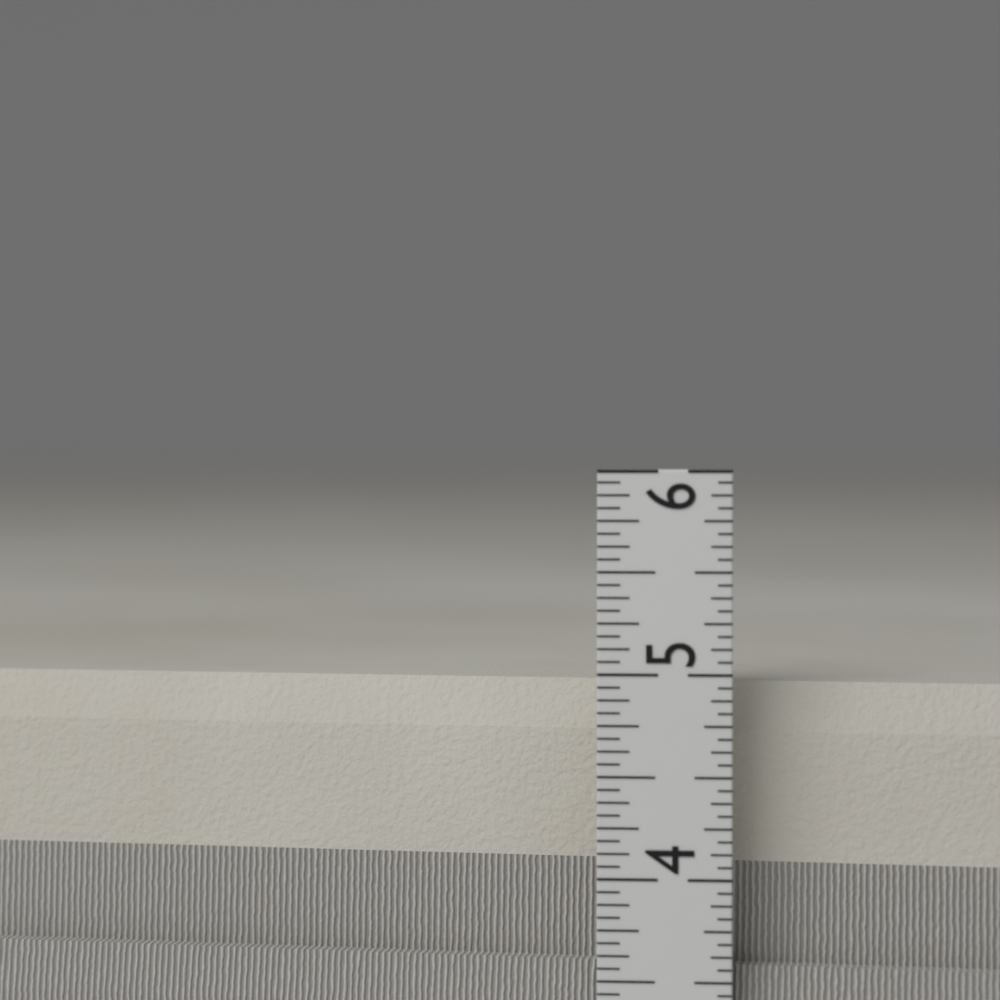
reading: 4.9375 in
